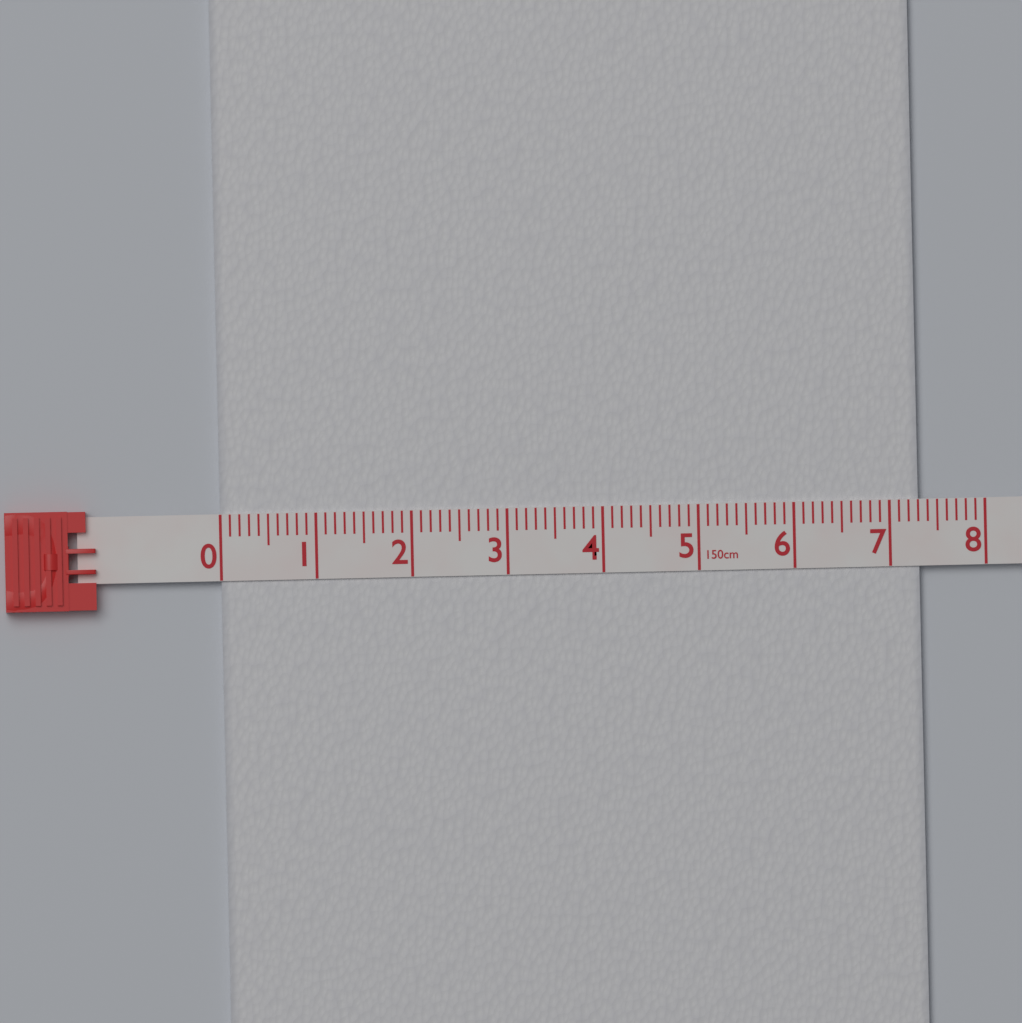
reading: 7.3 cm
